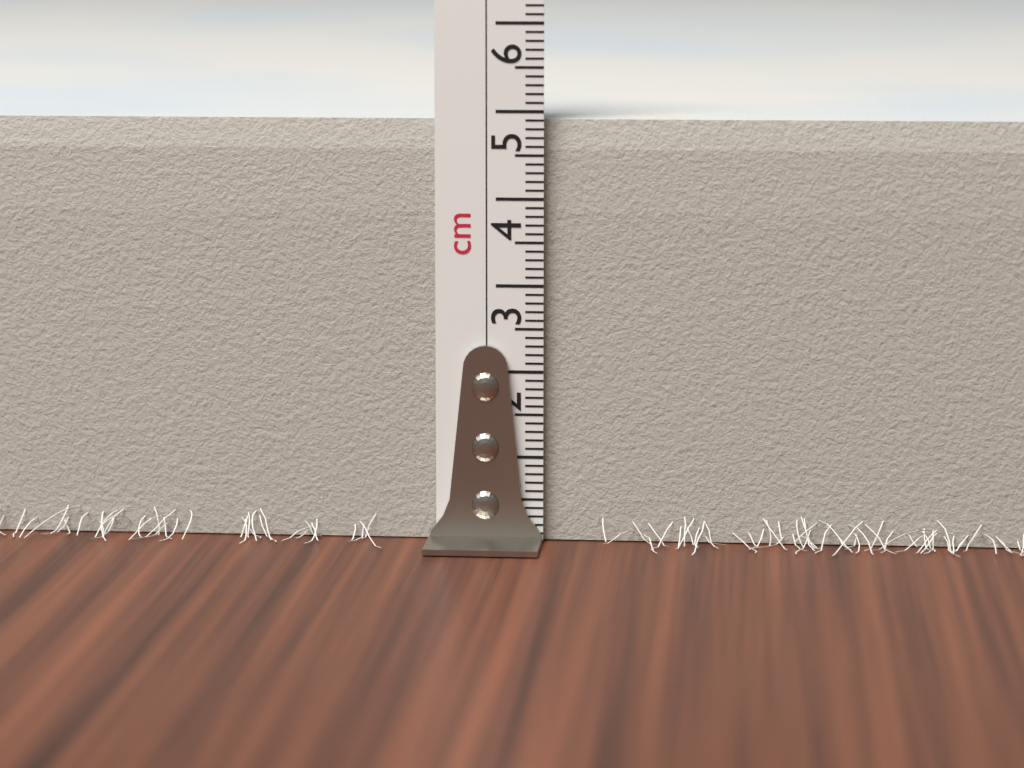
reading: 4.9 cm
